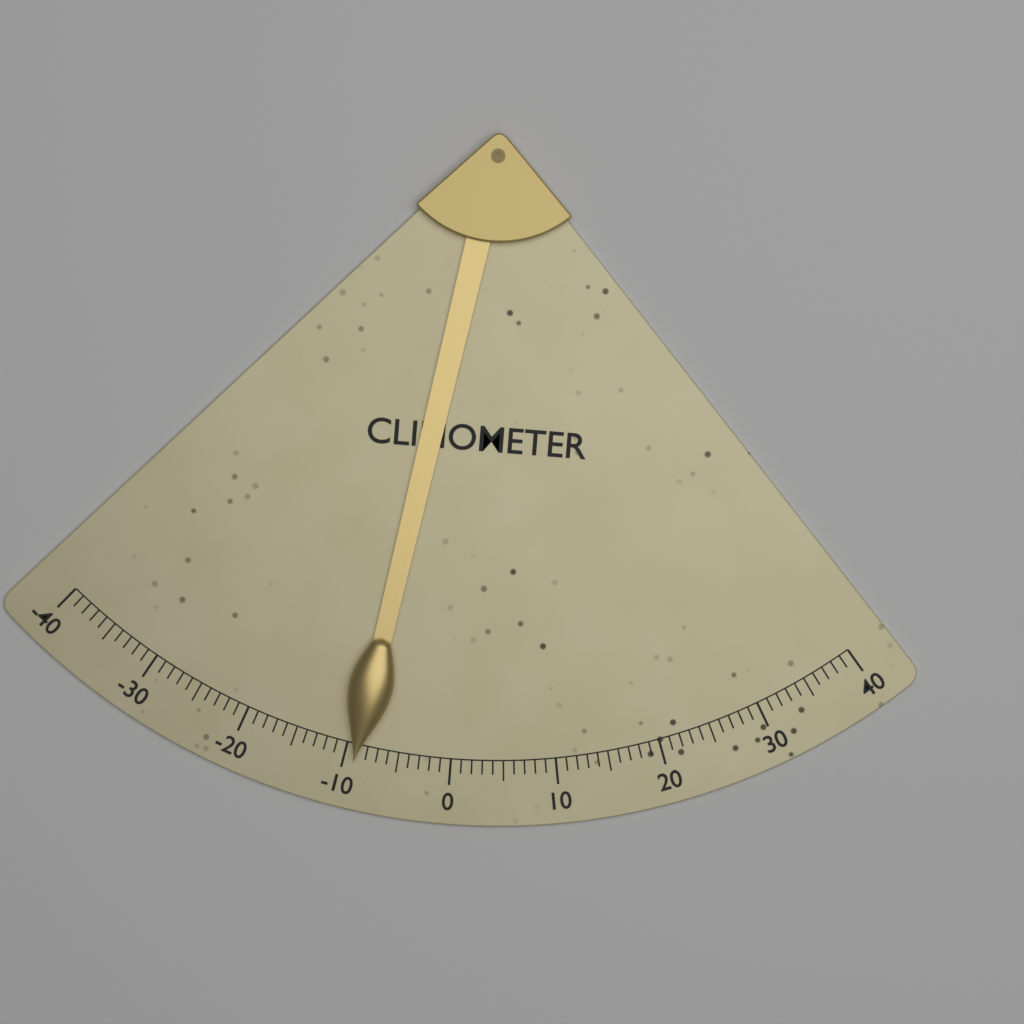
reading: -9 (no unit)
